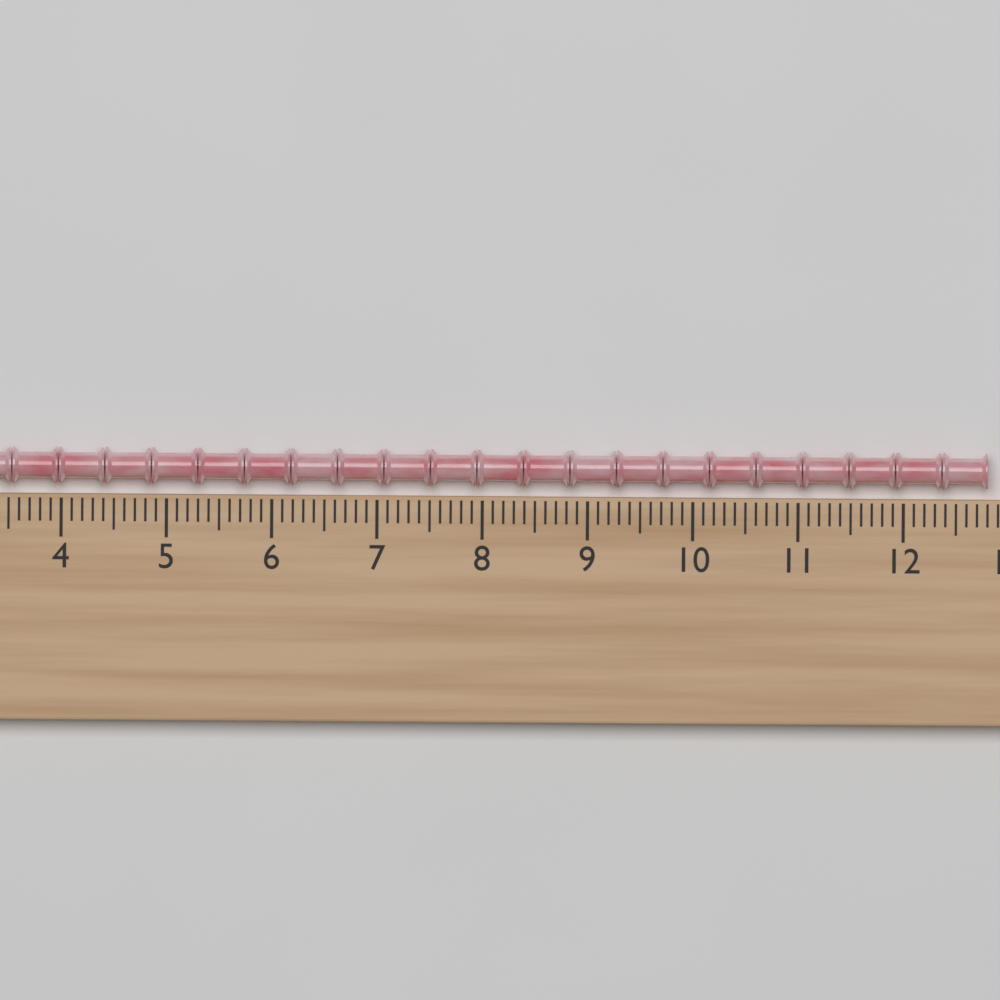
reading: 12.8 (no unit)
